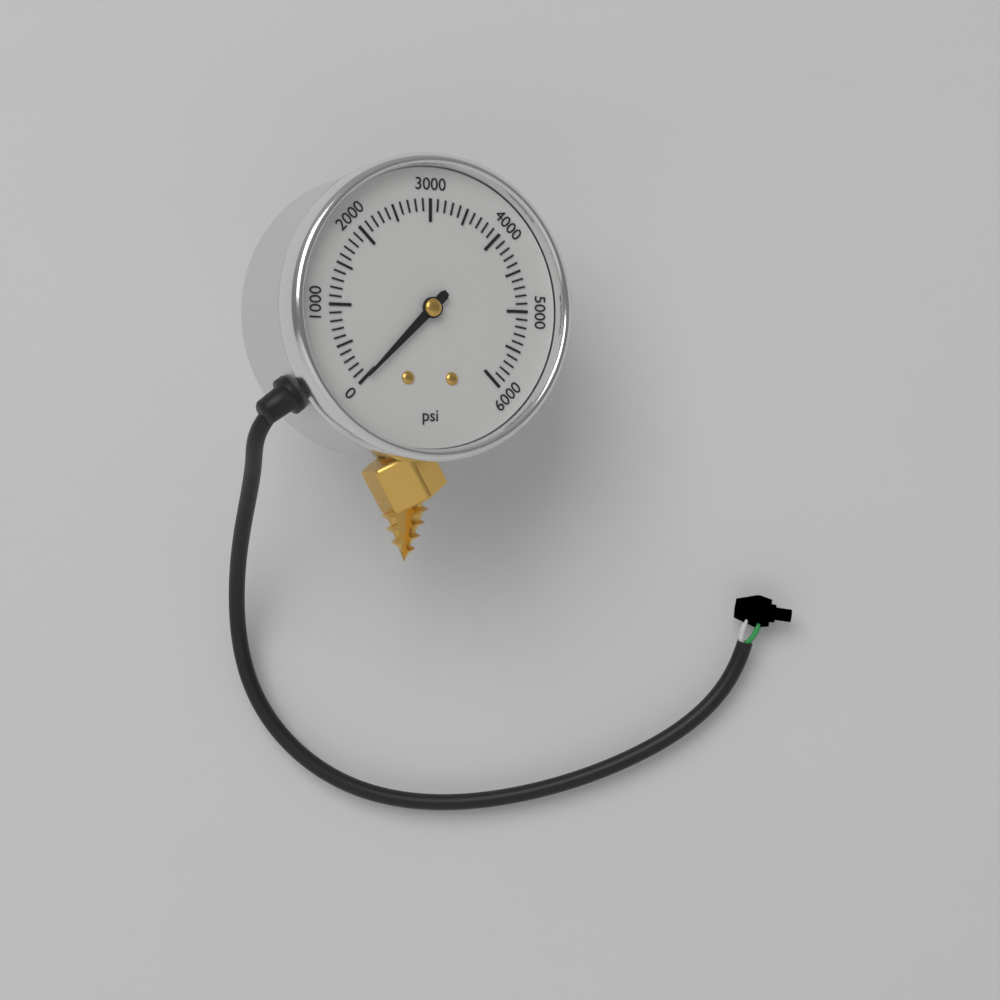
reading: 0 psi
